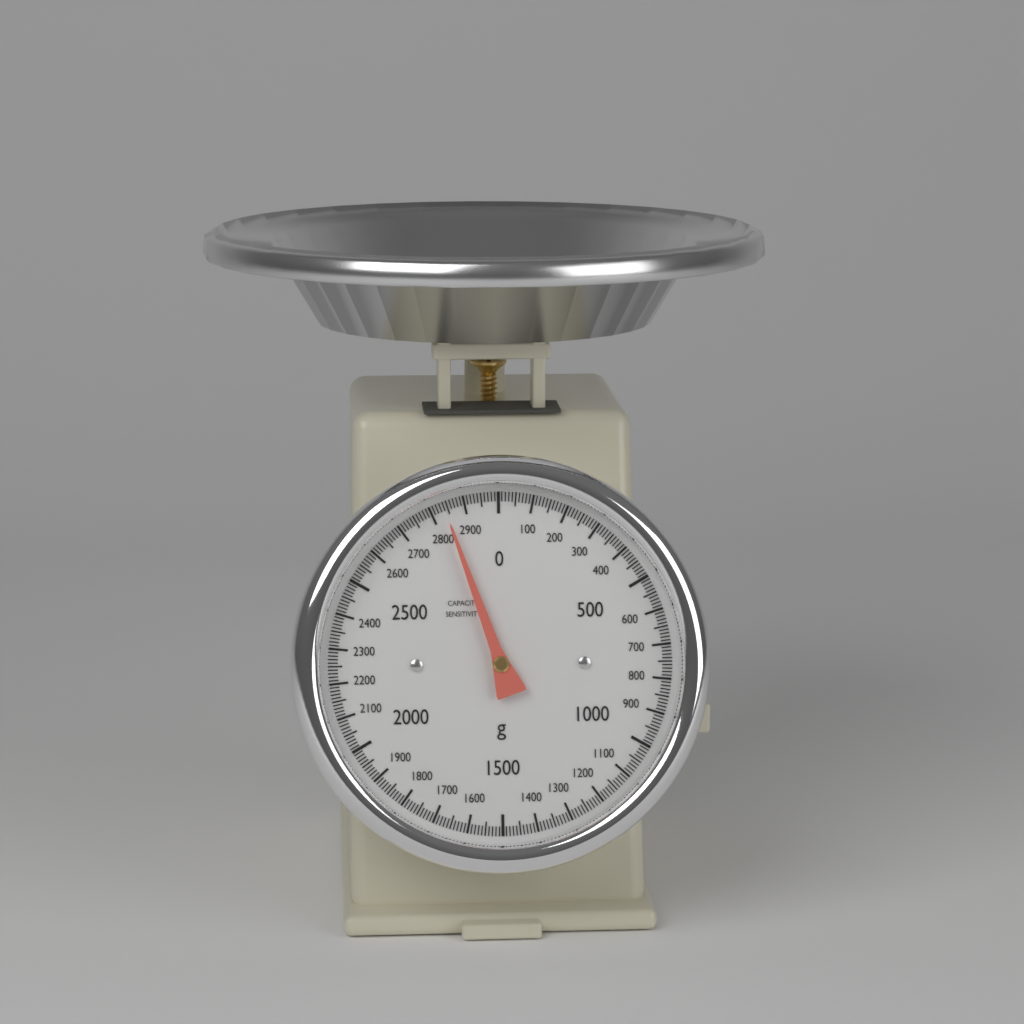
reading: 2840 g
